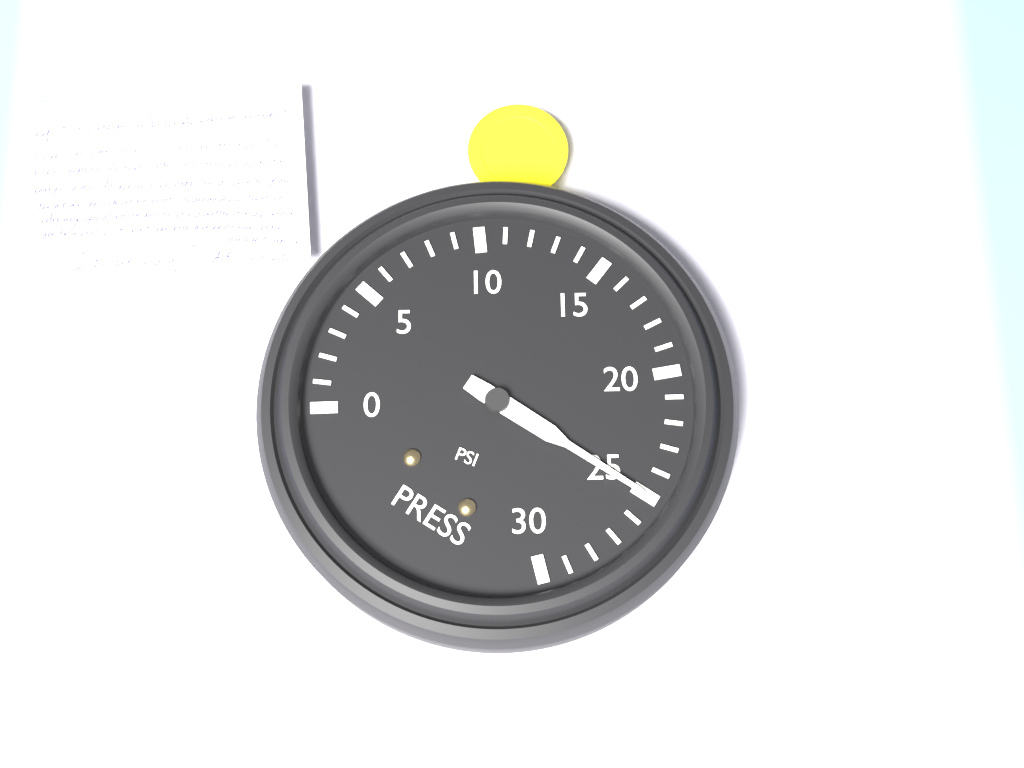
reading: 25 psi
